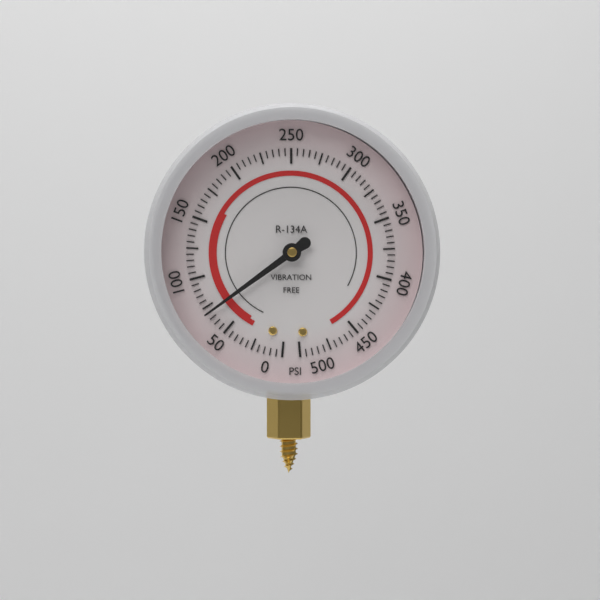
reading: 70 psi
